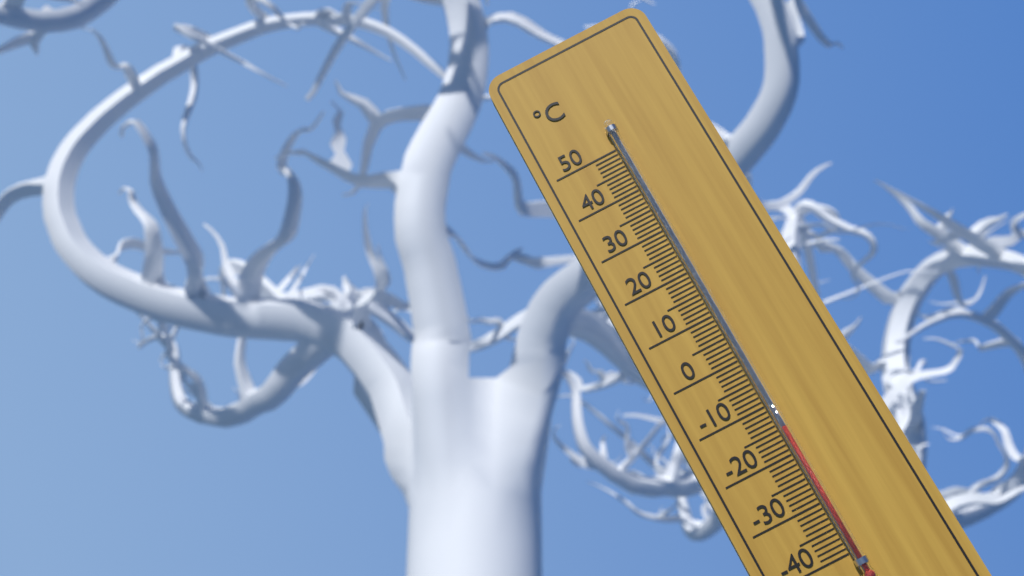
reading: -15 °C
